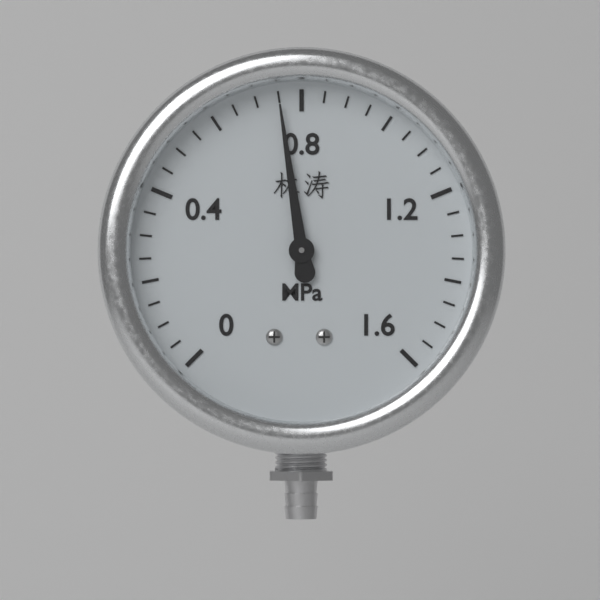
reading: 0.75 MPa
